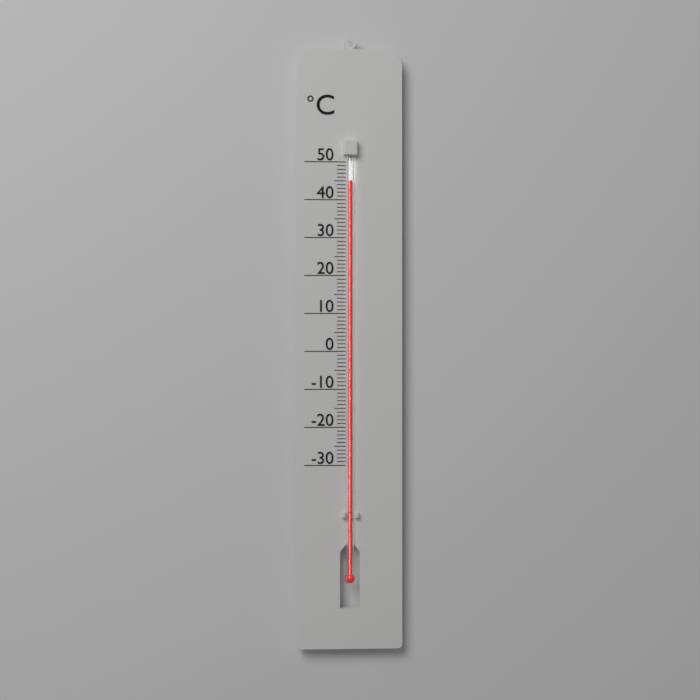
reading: 45 °C
